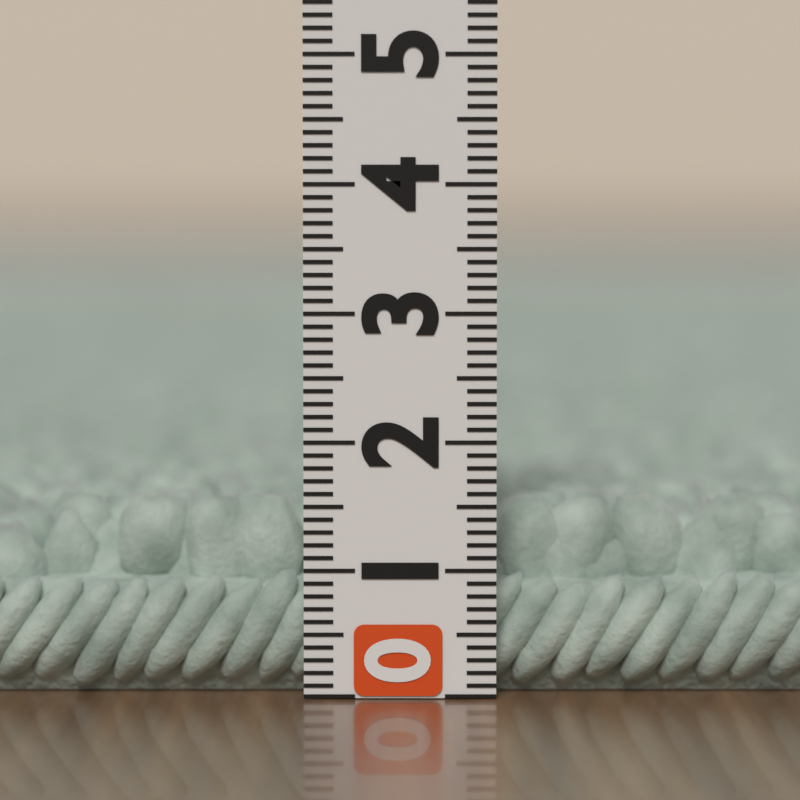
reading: 1.5 (no unit)
